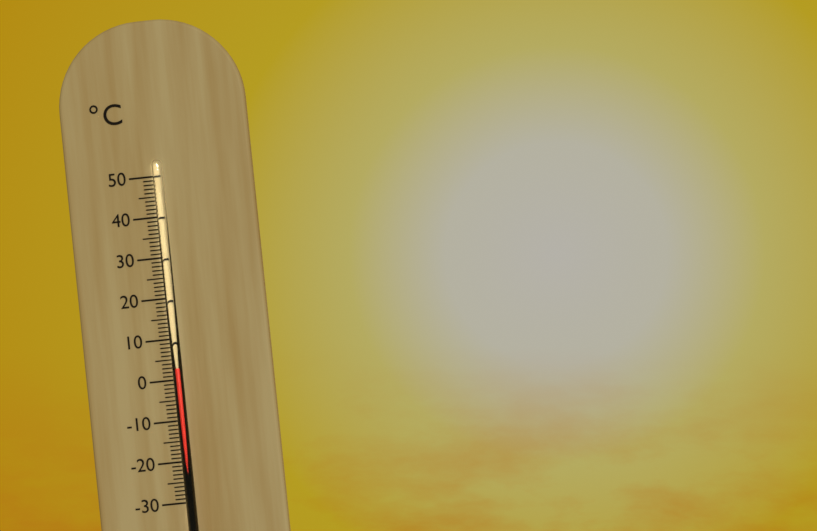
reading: 3 °C
